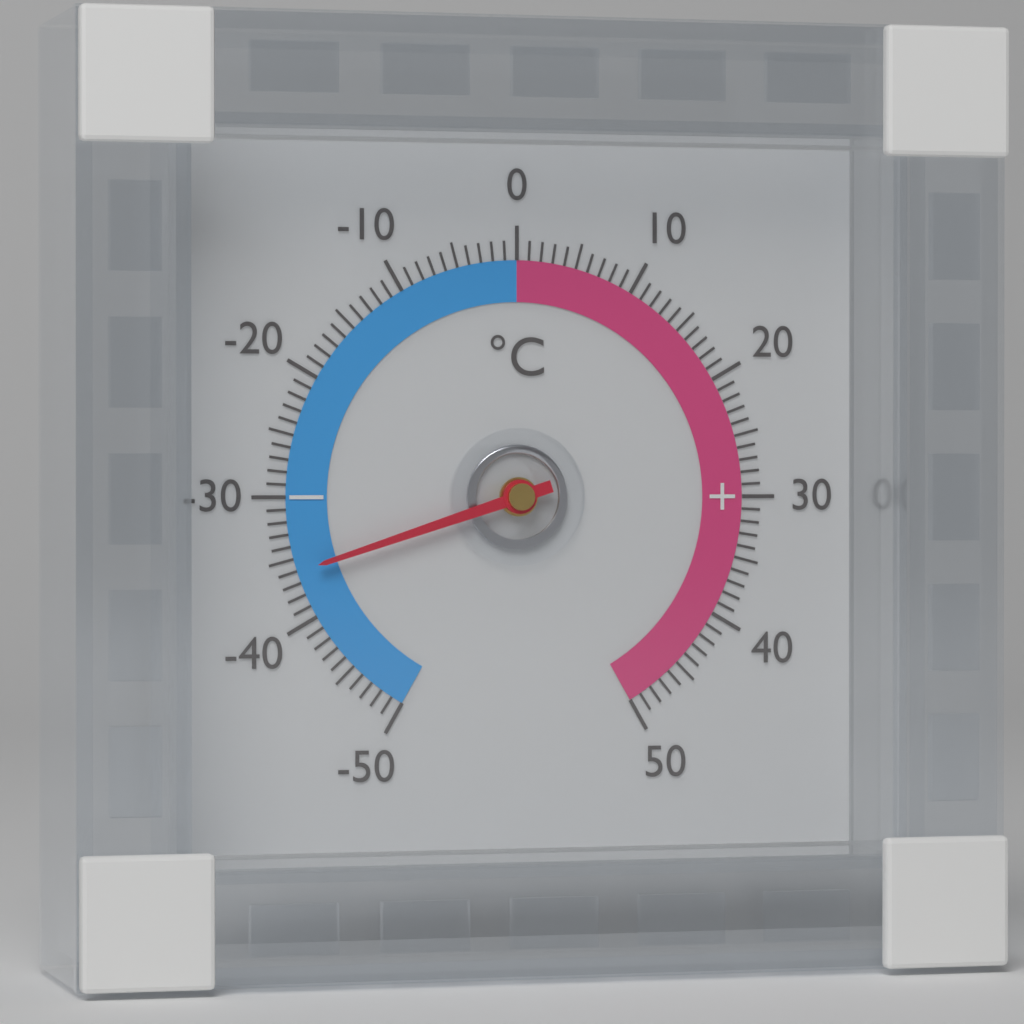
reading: -36 °C
